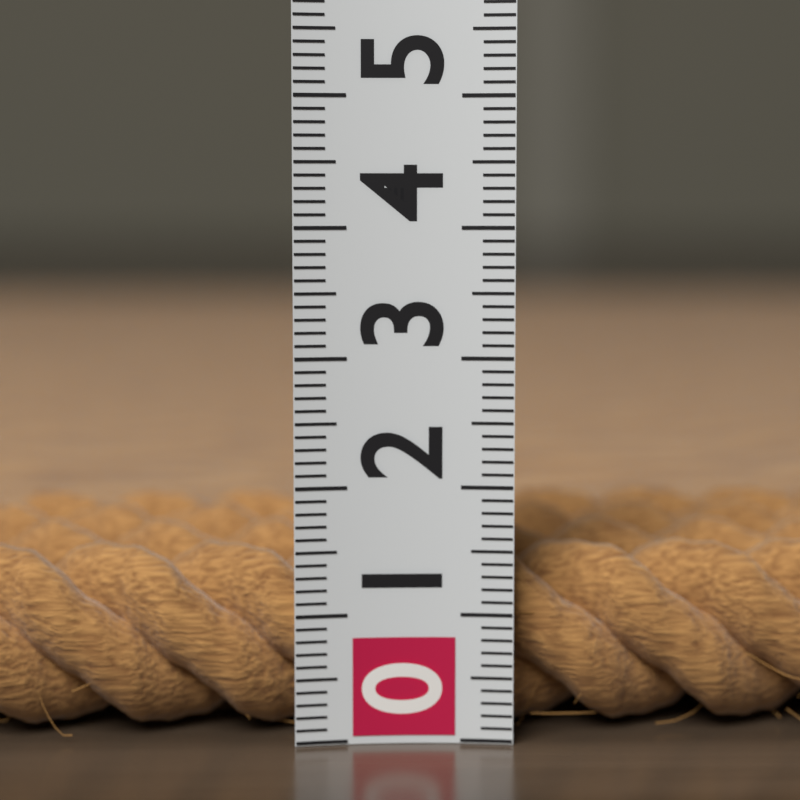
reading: 1.5 (no unit)
